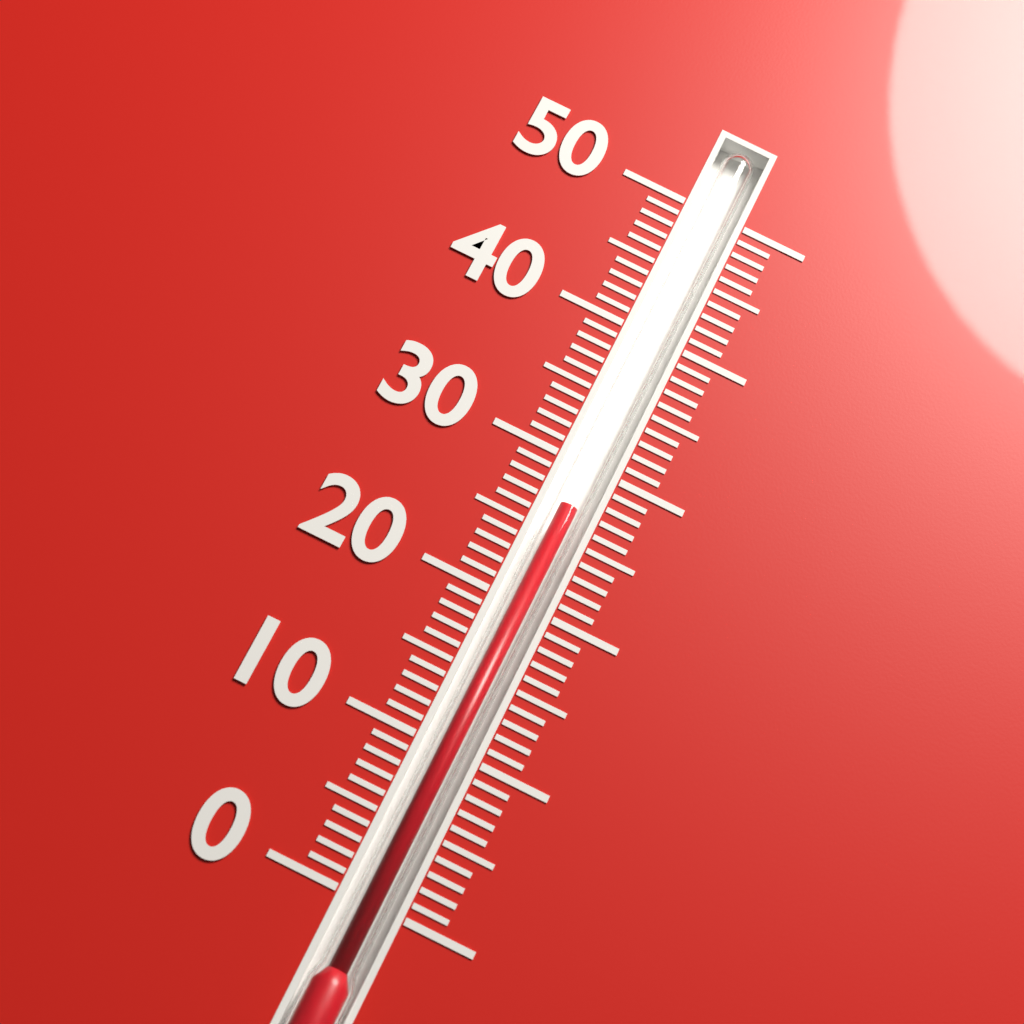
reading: 27 (no unit)
